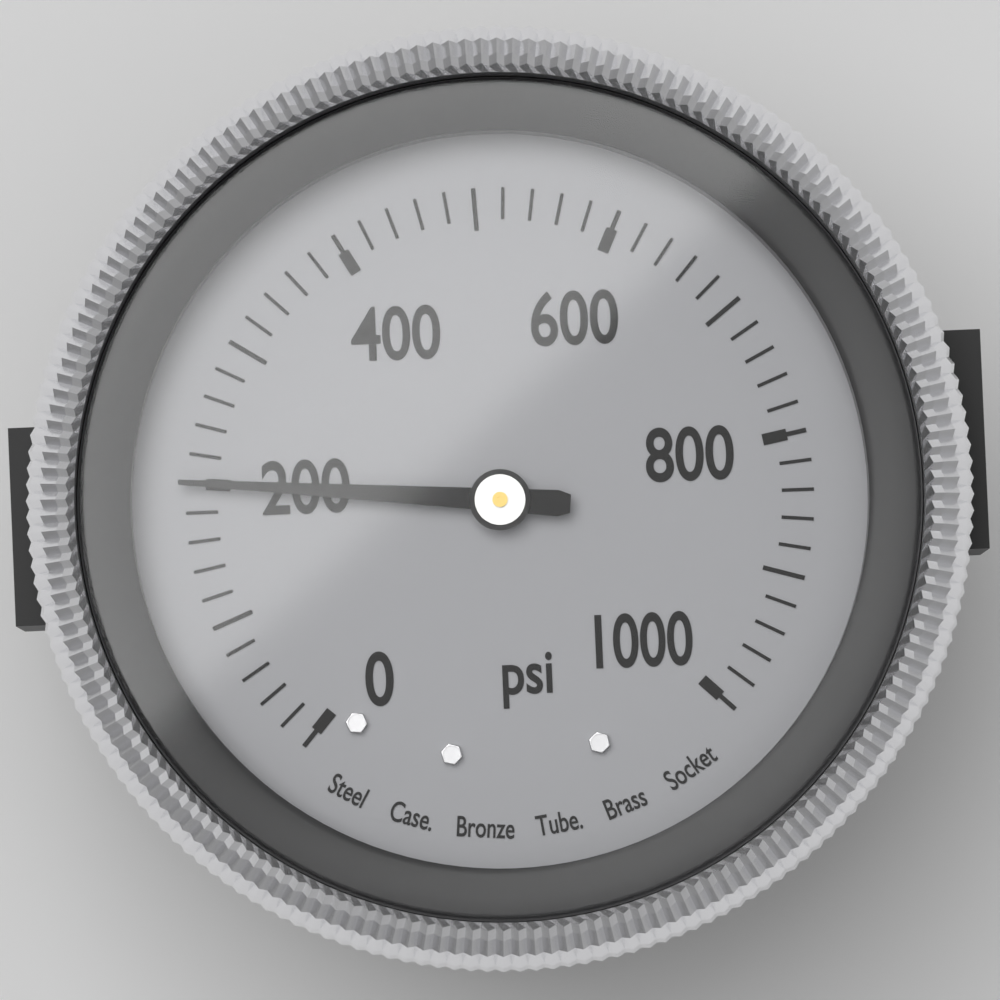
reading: 200 psi
